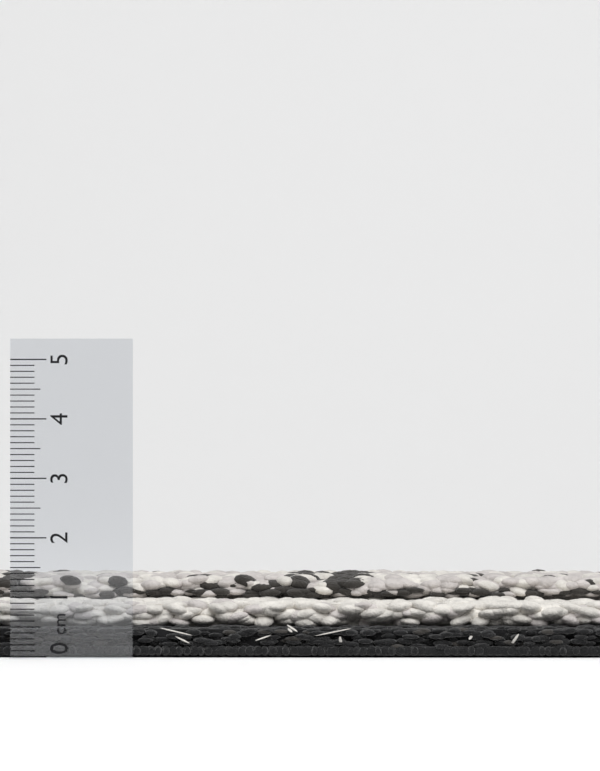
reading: 1.3 cm
